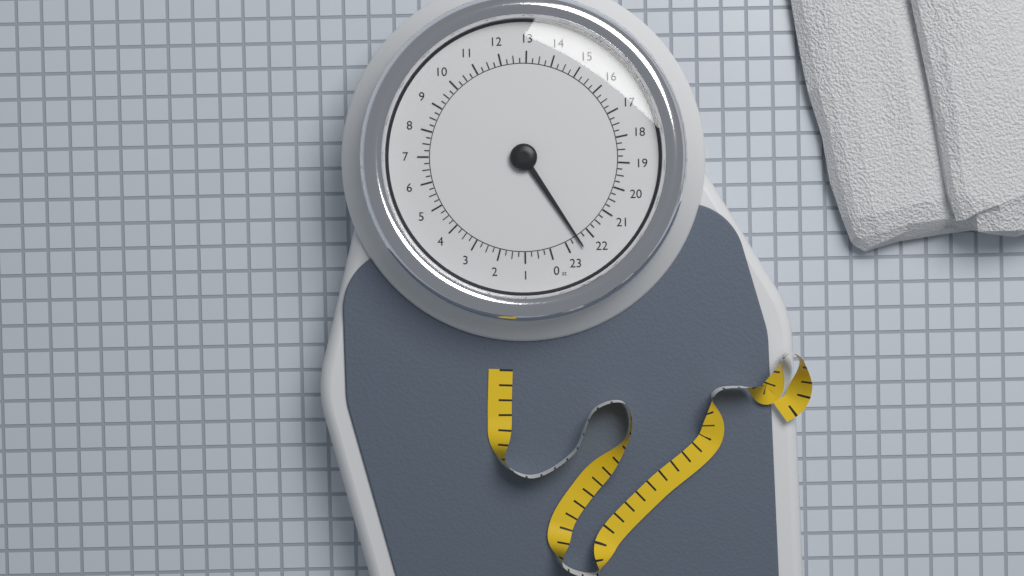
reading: 22.50 st
